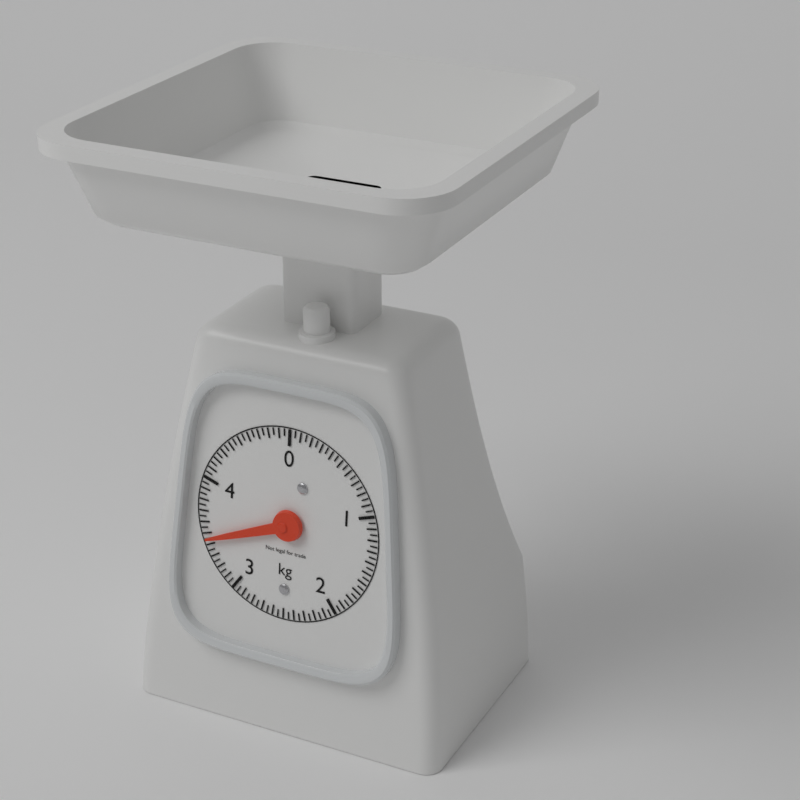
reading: 3.45 kg
